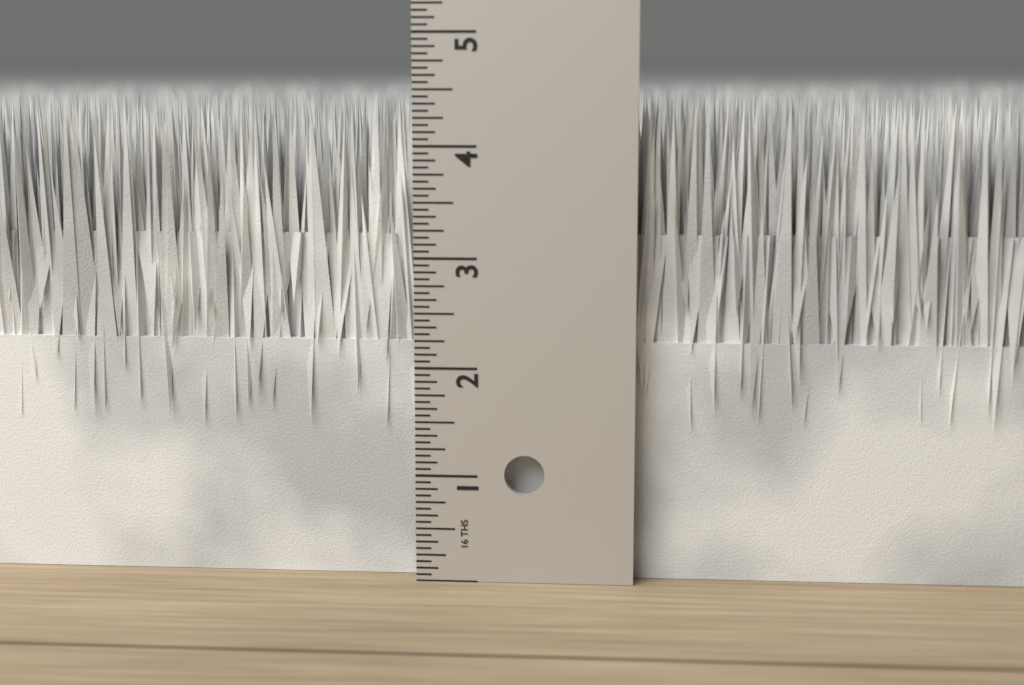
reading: 4.4375 in
